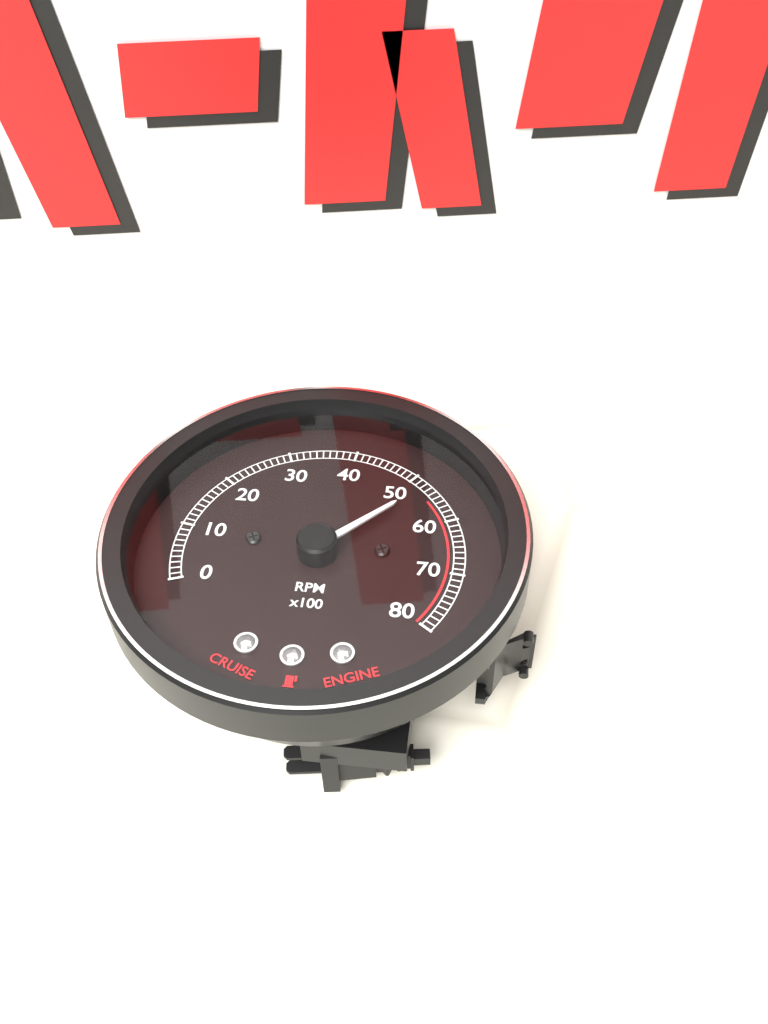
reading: 5300 RPM
